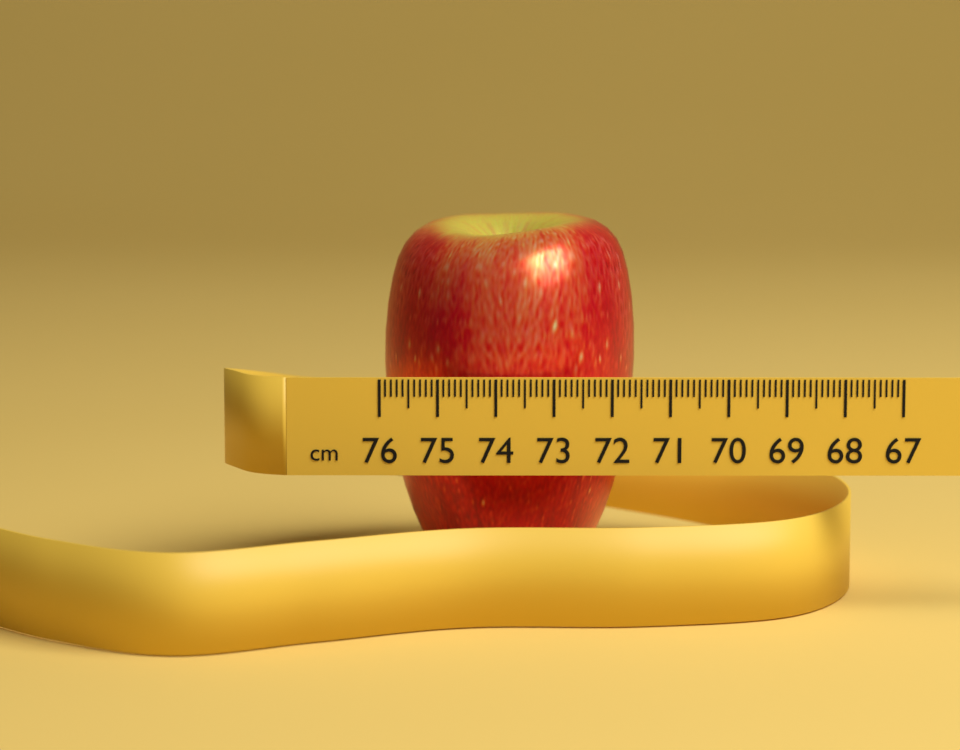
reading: 71.5 cm
